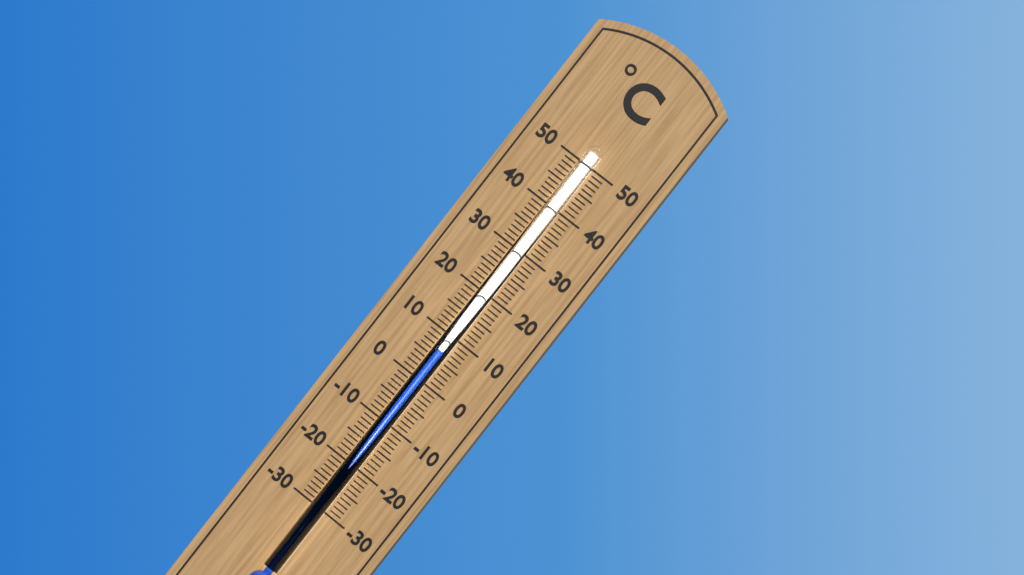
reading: 7 °C
